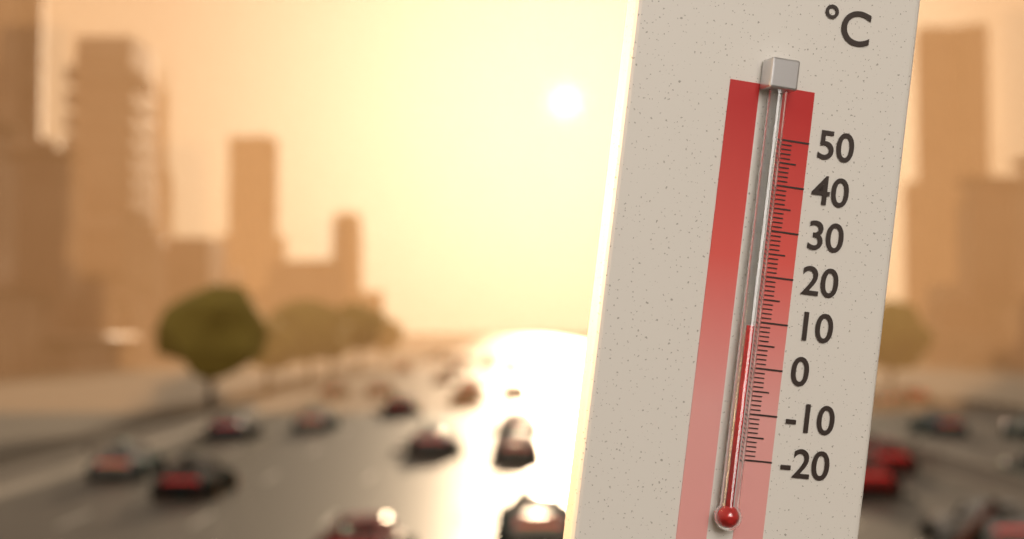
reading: 9 °C
